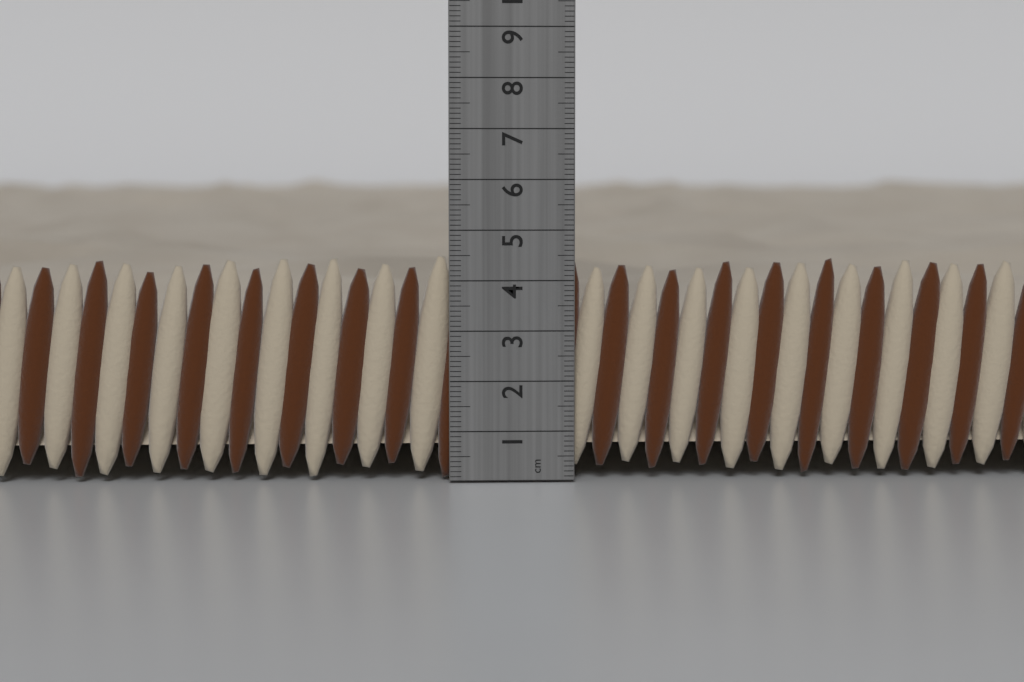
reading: 4.5 cm
